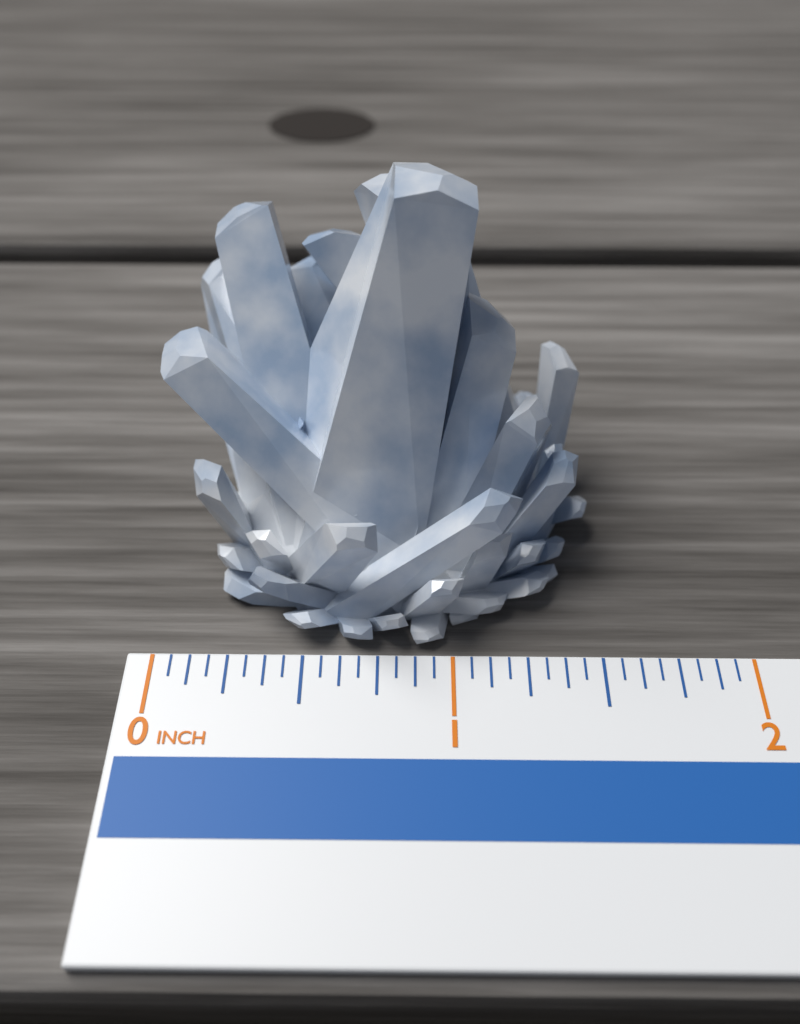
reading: 1.5000 in
